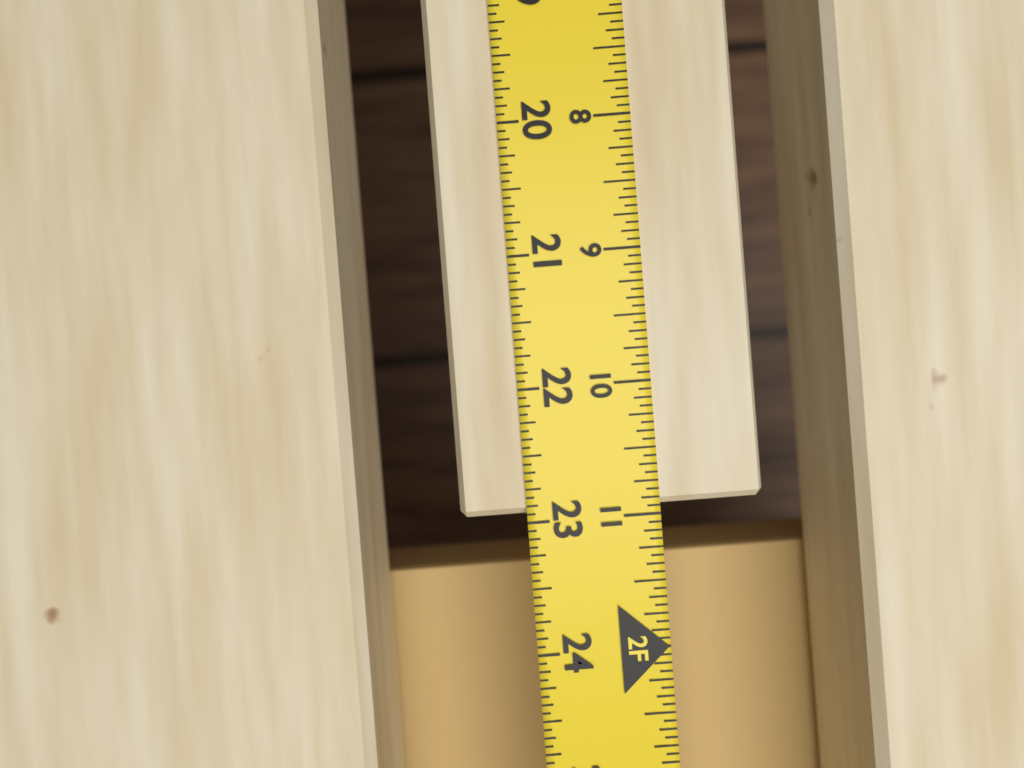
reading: 22.9375 in
